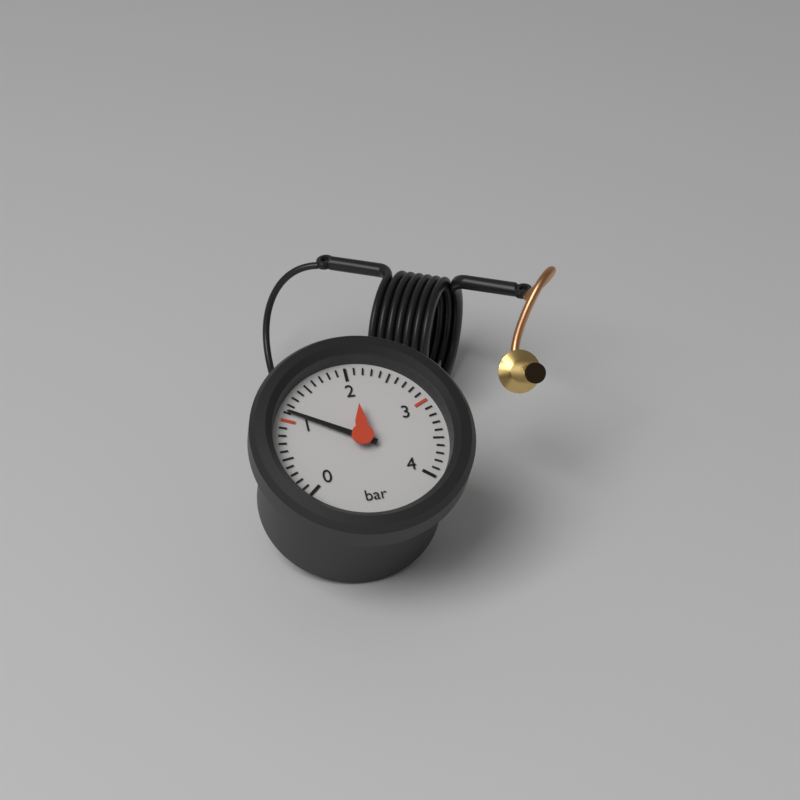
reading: 1.1 bar
